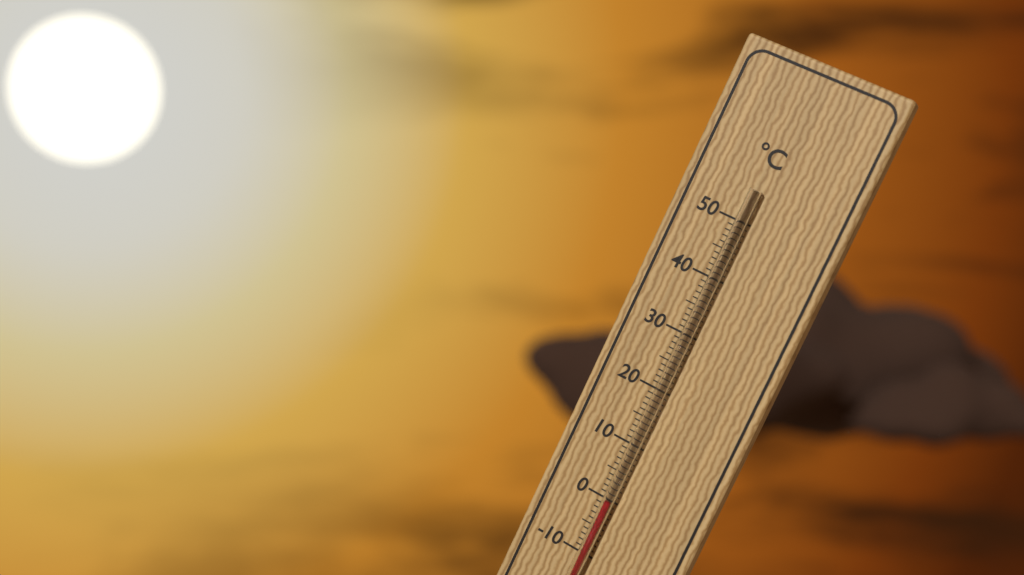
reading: 0 °C
